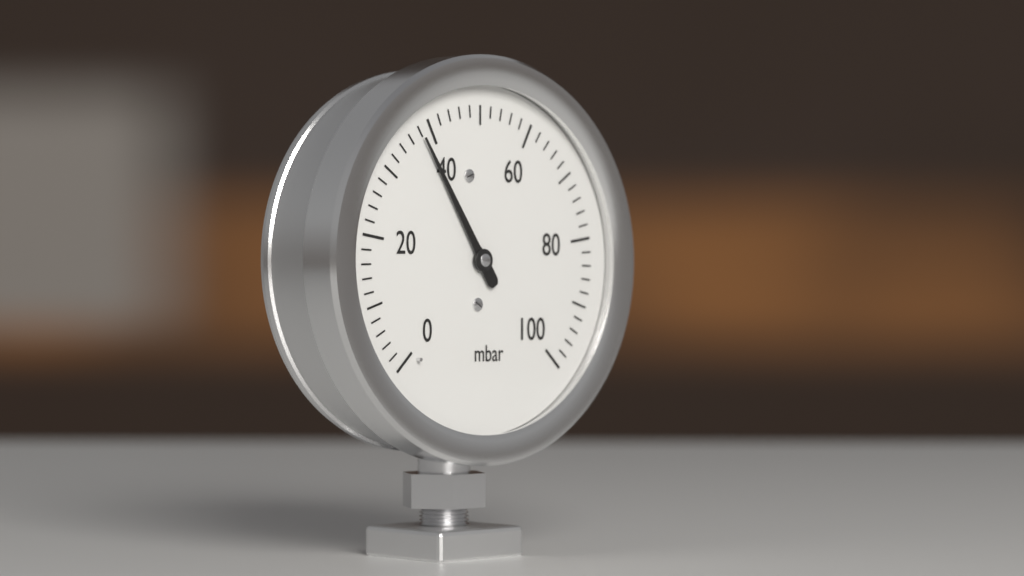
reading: 38 mbar
